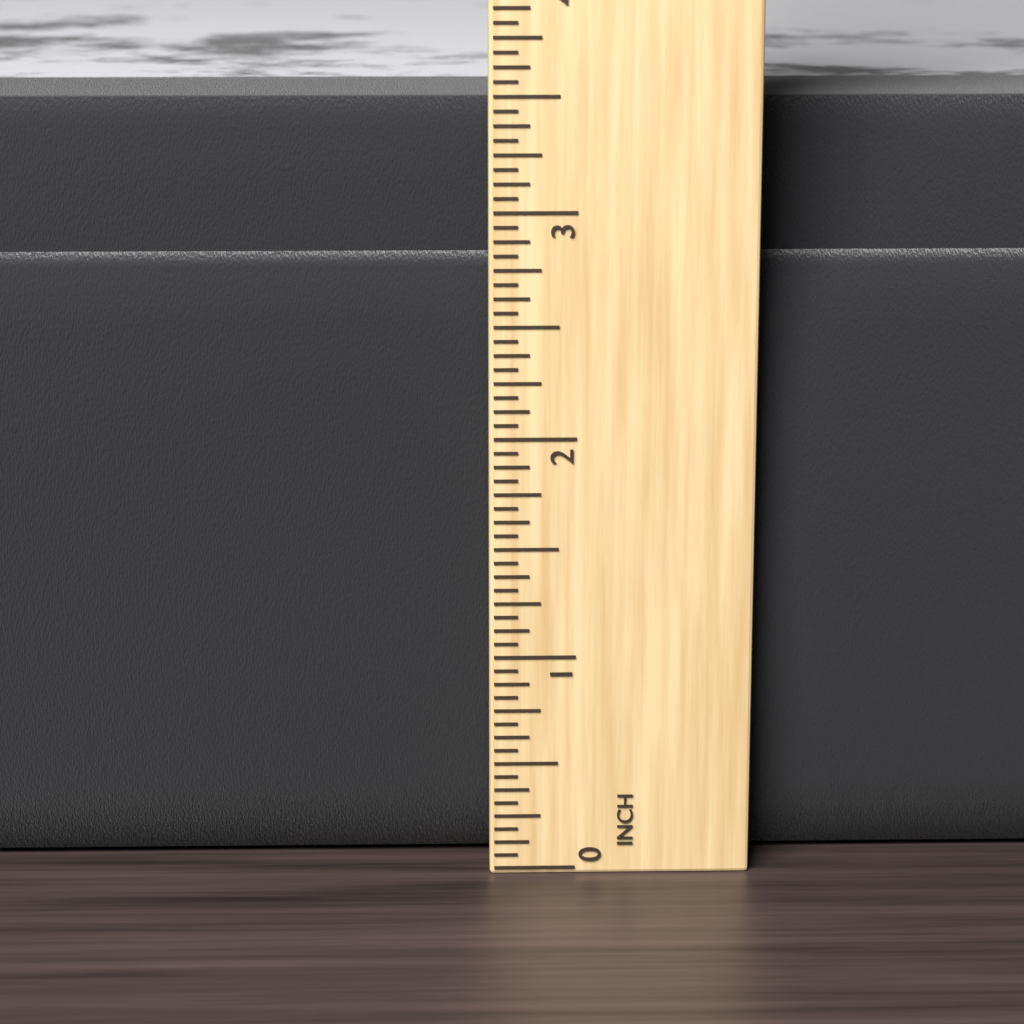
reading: 3.4375 in
